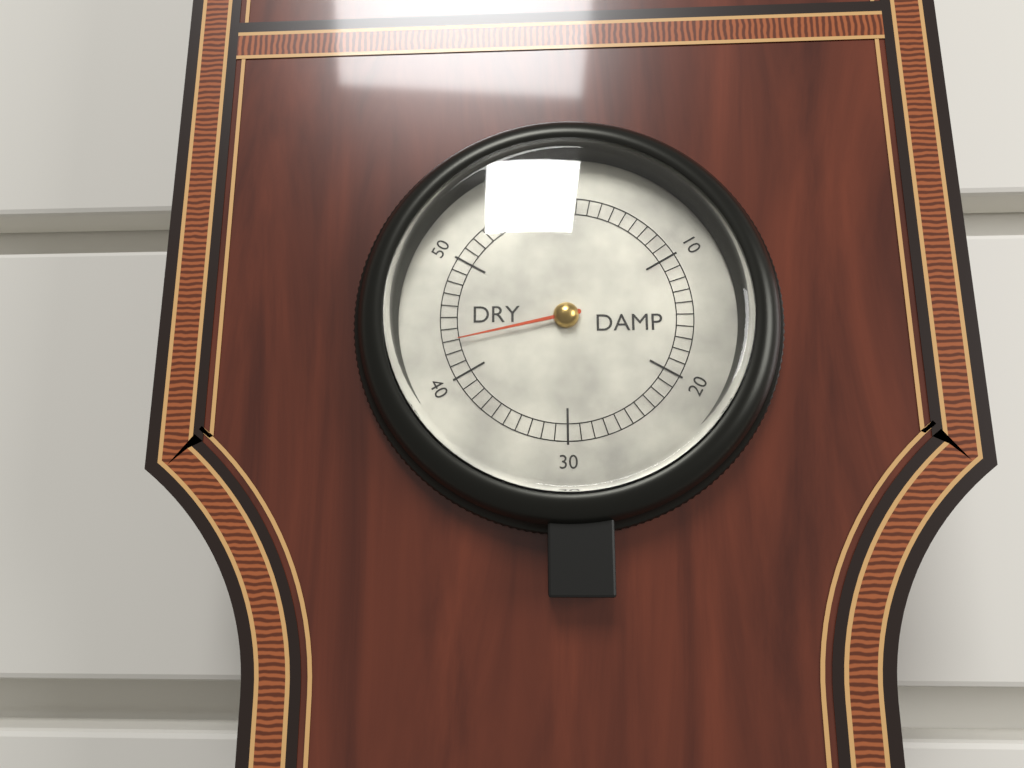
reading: 43 (no unit)
